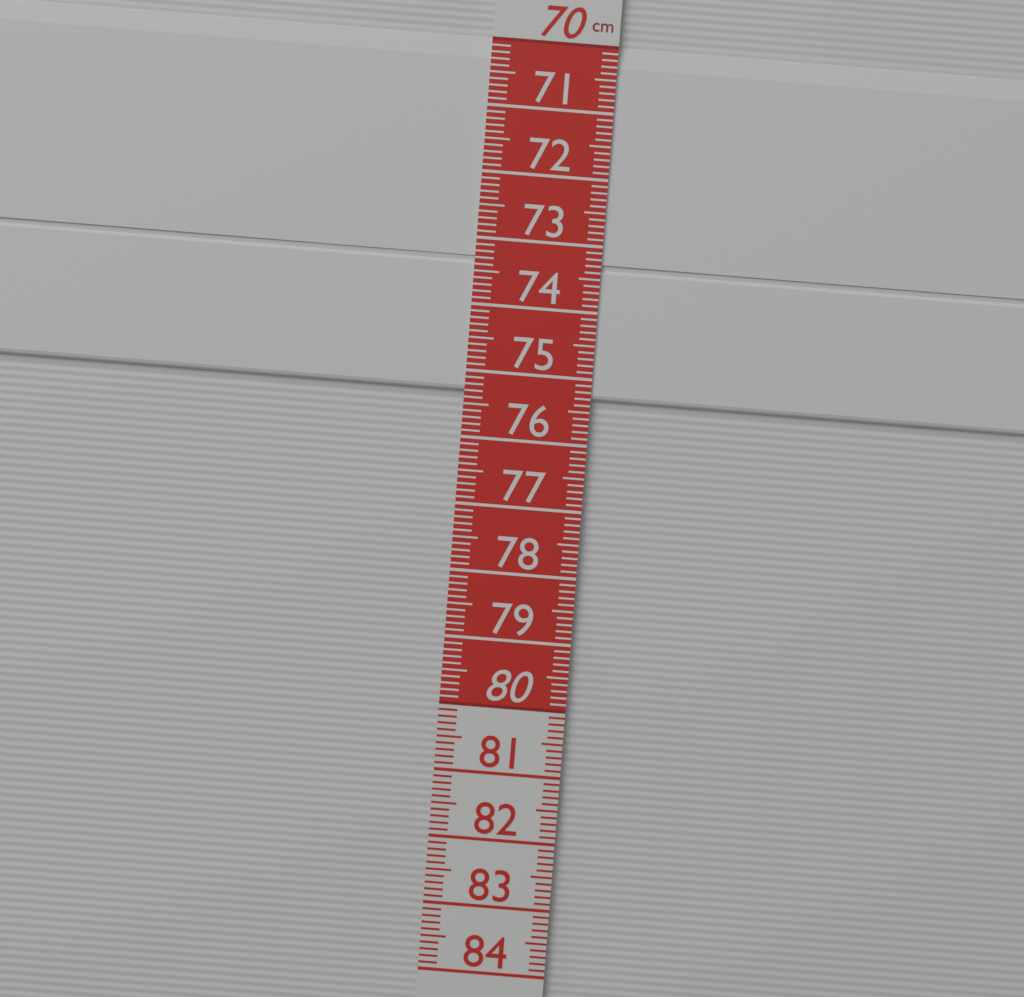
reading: 75.3 cm
